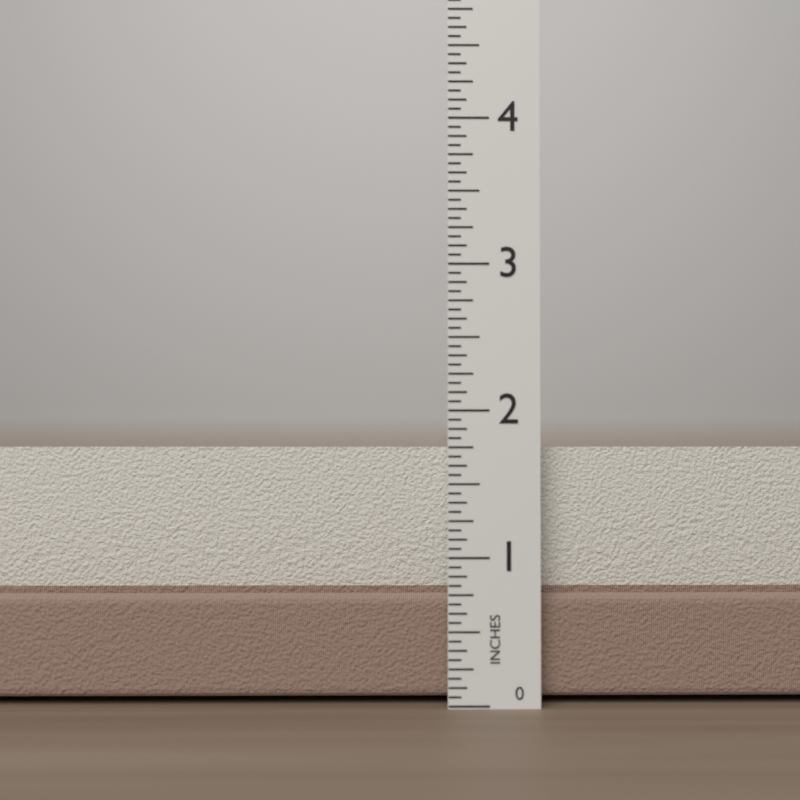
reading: 1.7500 in
